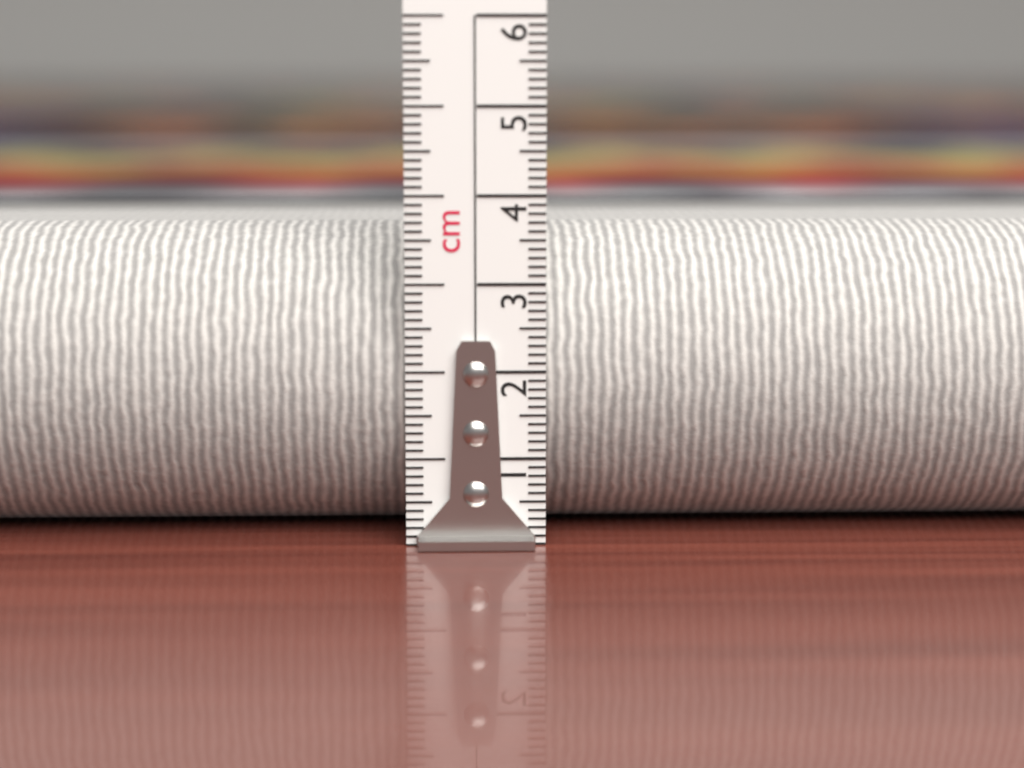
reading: 3.6 cm
